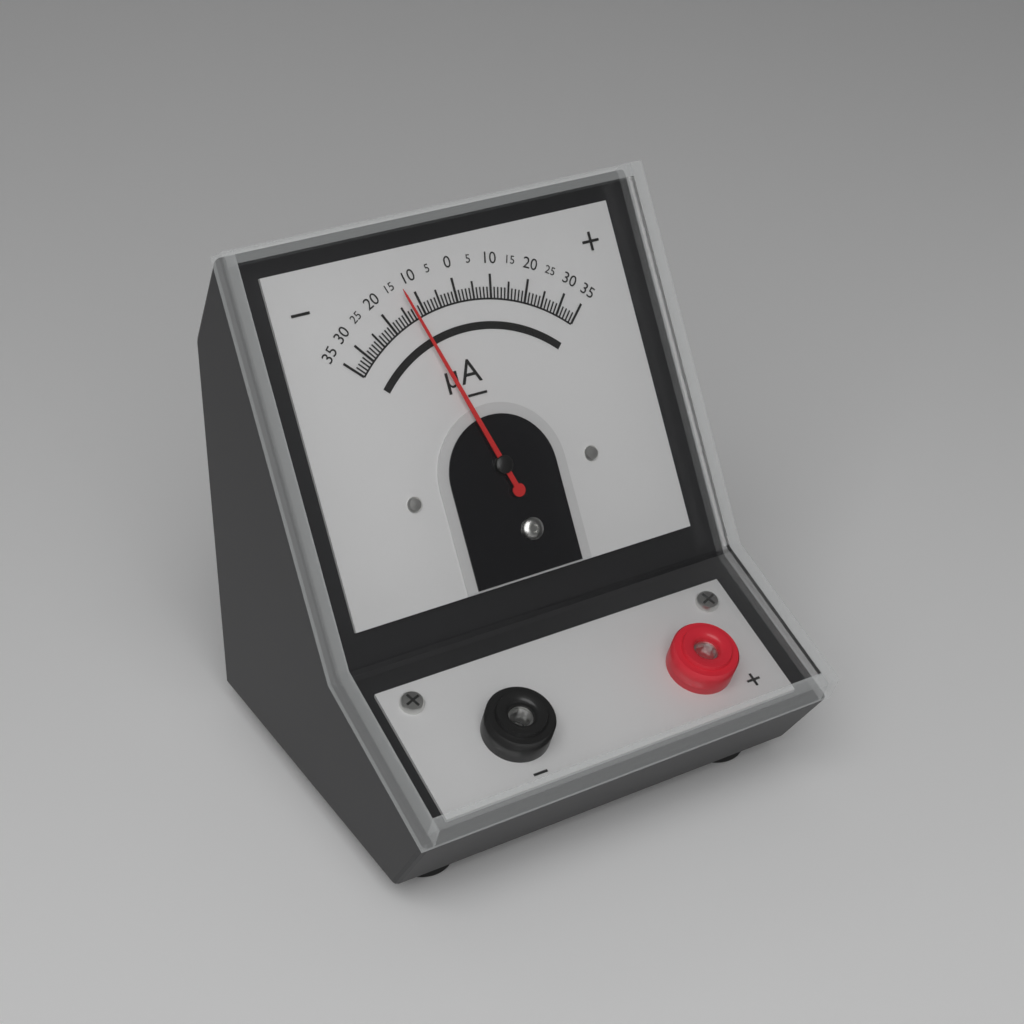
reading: -13 µA
